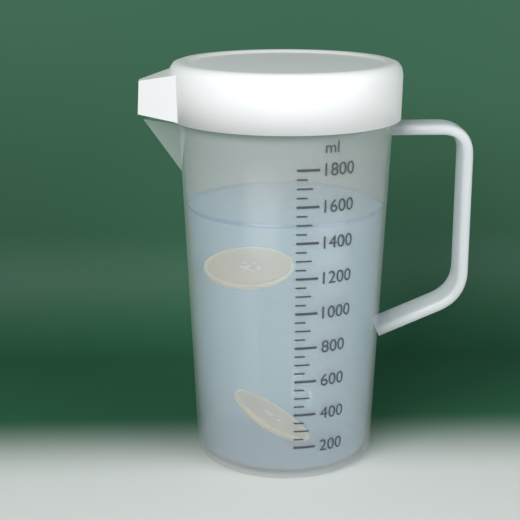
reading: 1500 ml
